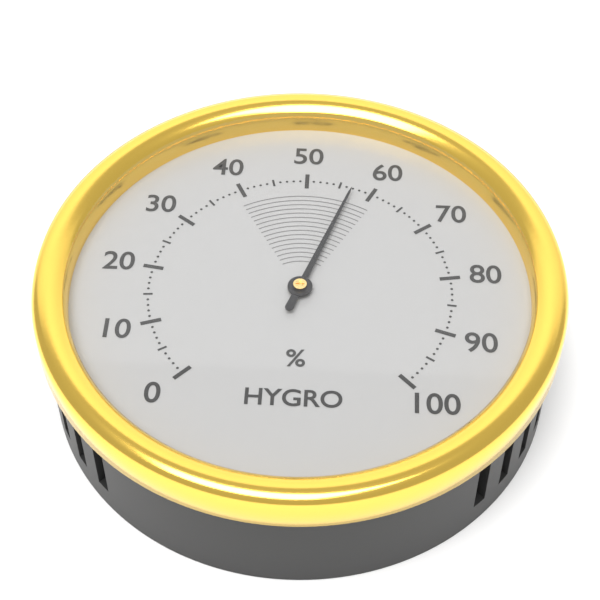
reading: 57 %
